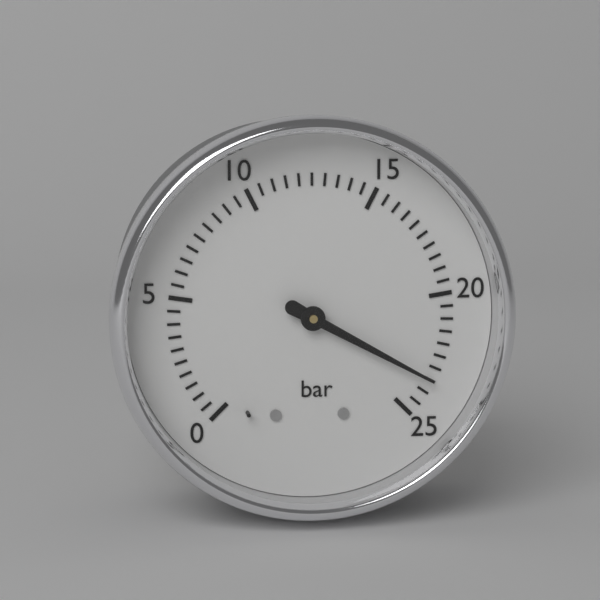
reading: 23.5 bar
